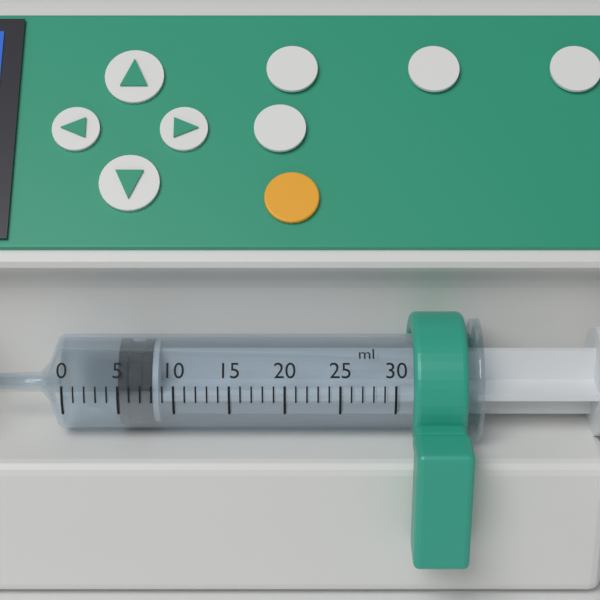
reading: 5 ml
